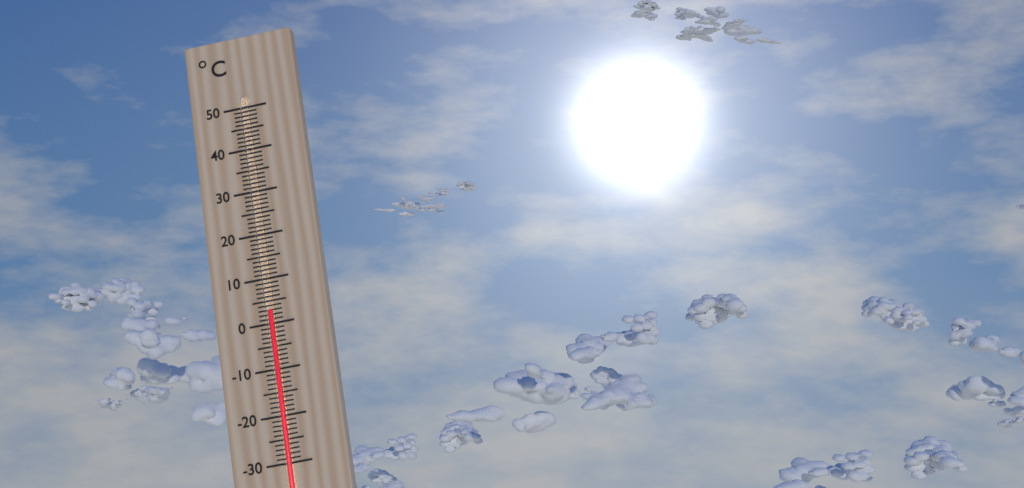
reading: 3 °C
